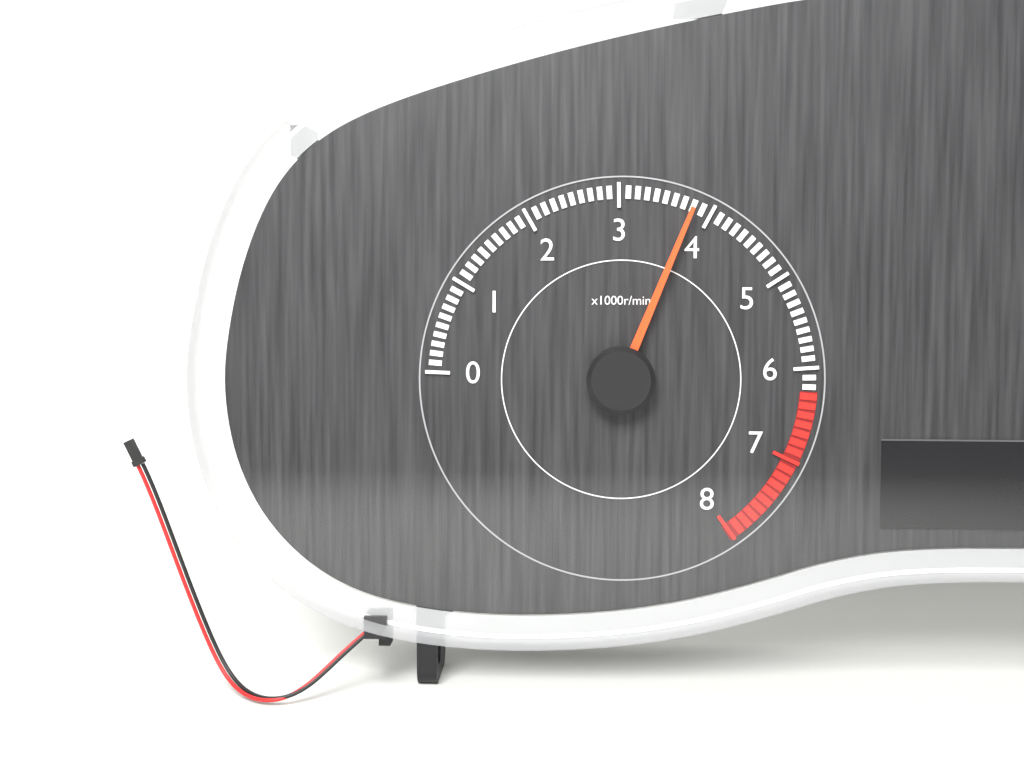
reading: 3800 r/min
